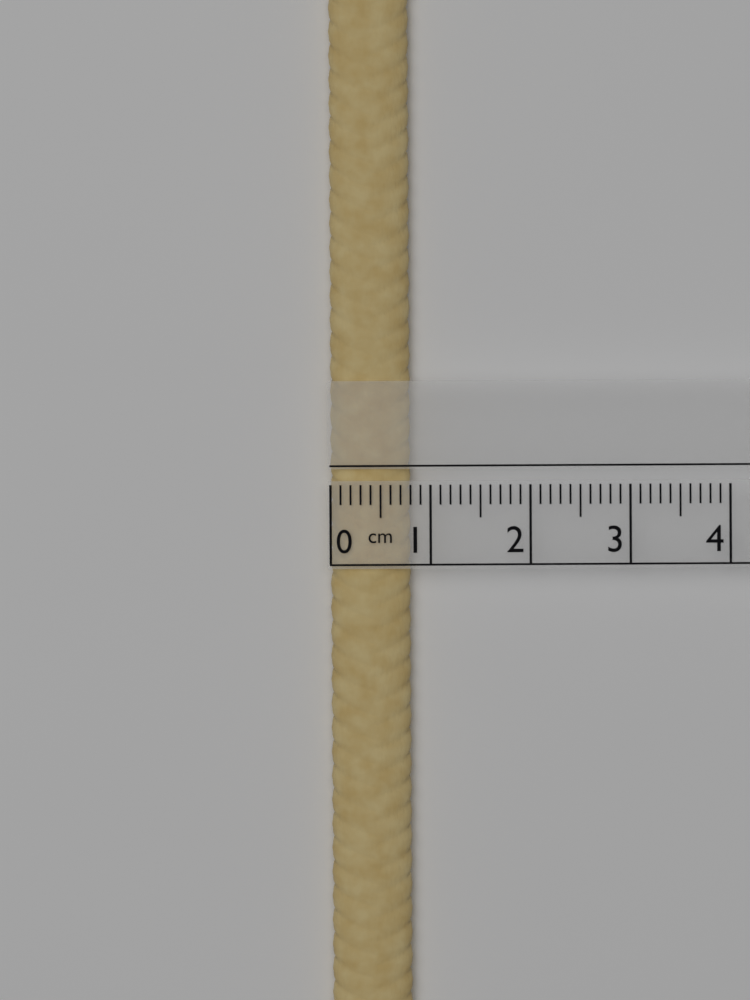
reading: 0.8 cm
